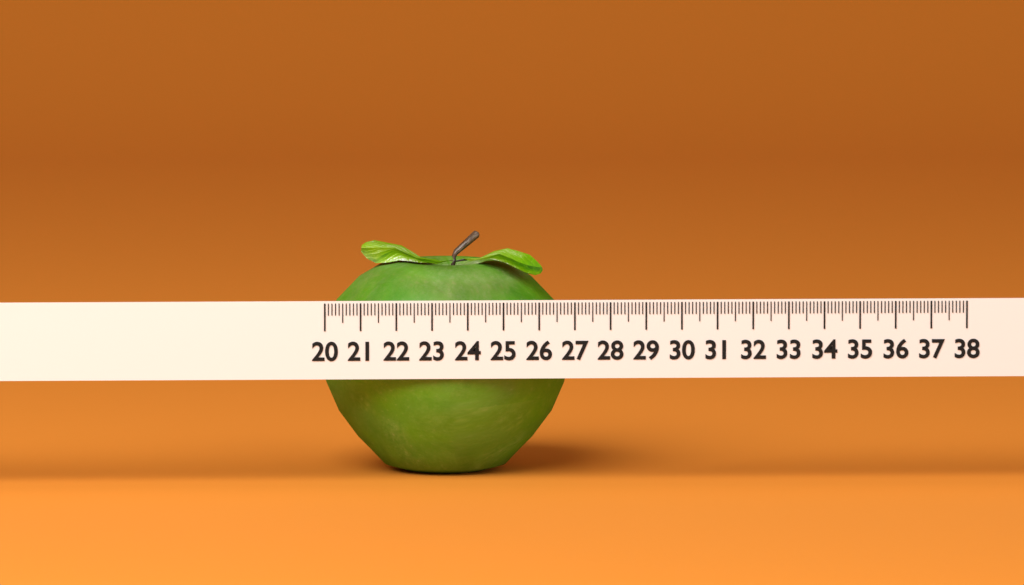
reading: 27.0 (no unit)
